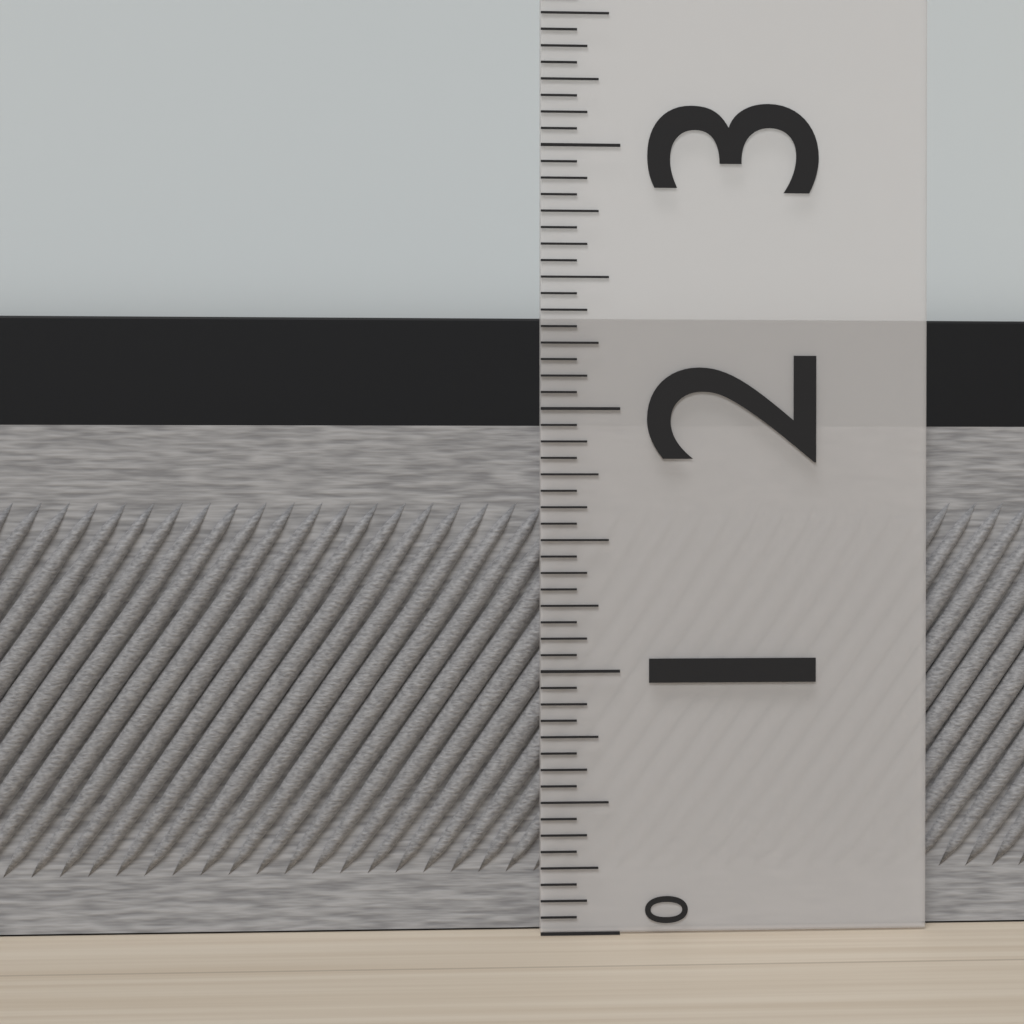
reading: 1.9375 (no unit)
